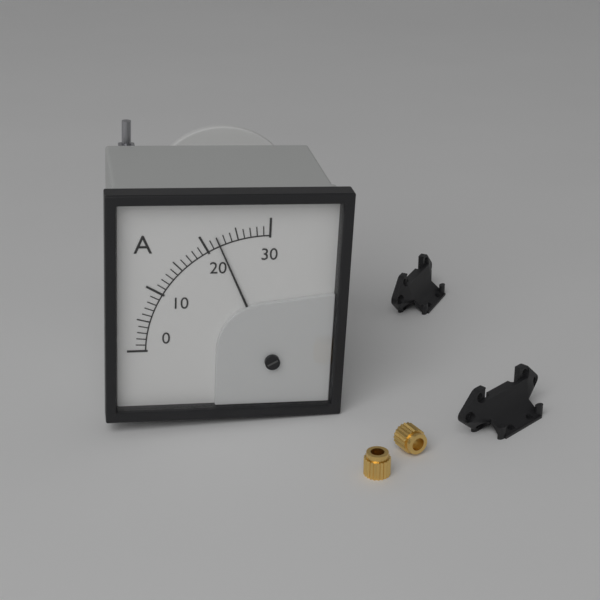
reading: 22 A
